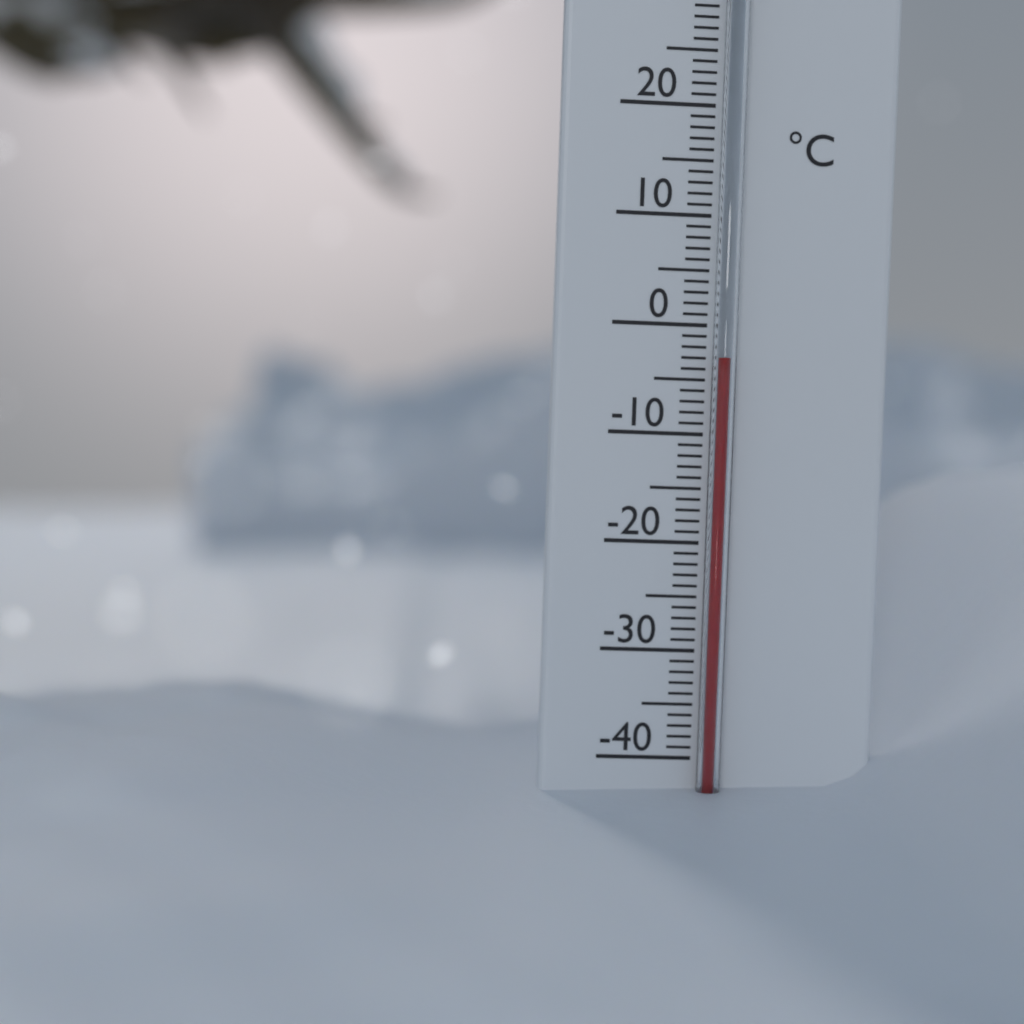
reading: -3 °C
